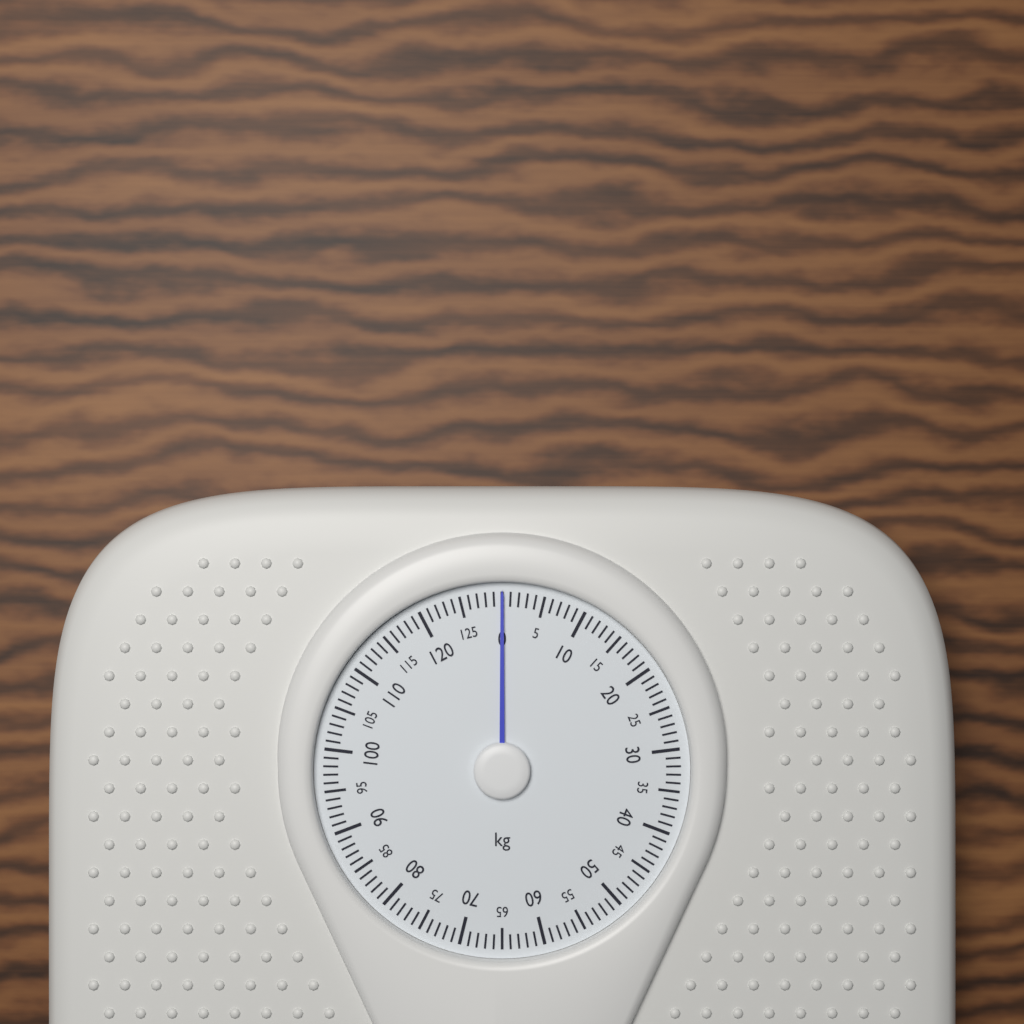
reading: 0 kg
